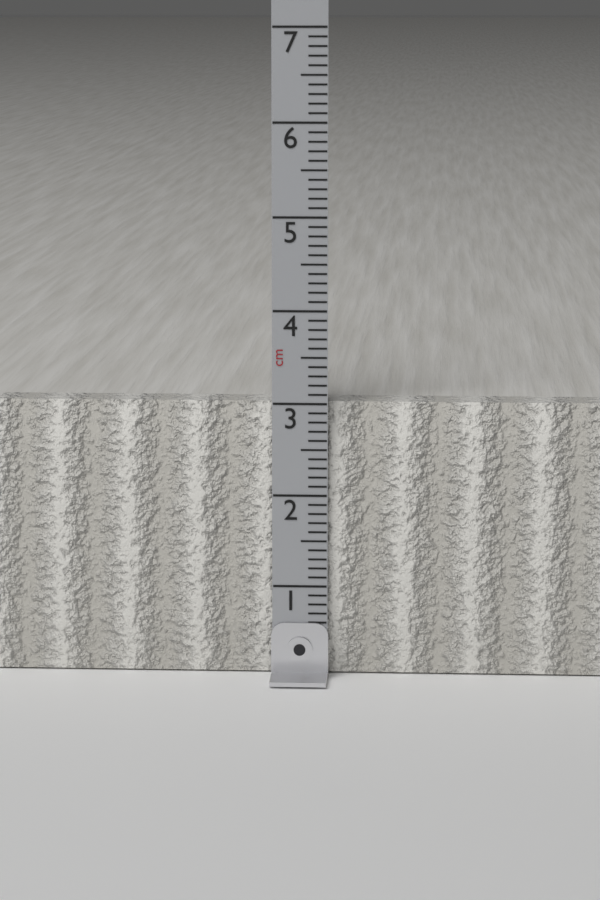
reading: 3.0 cm
